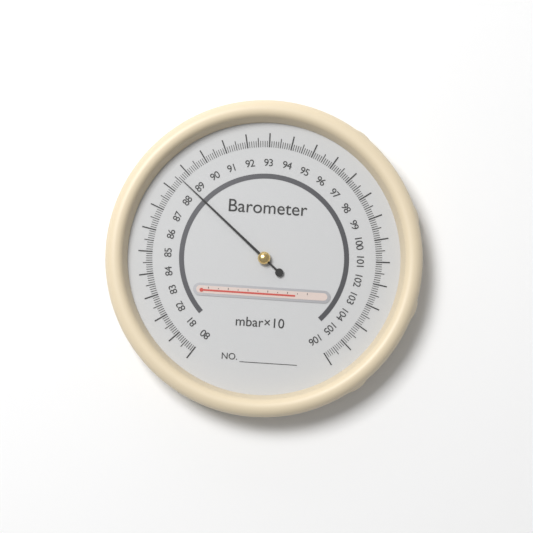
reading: 88.6 mbar×10
